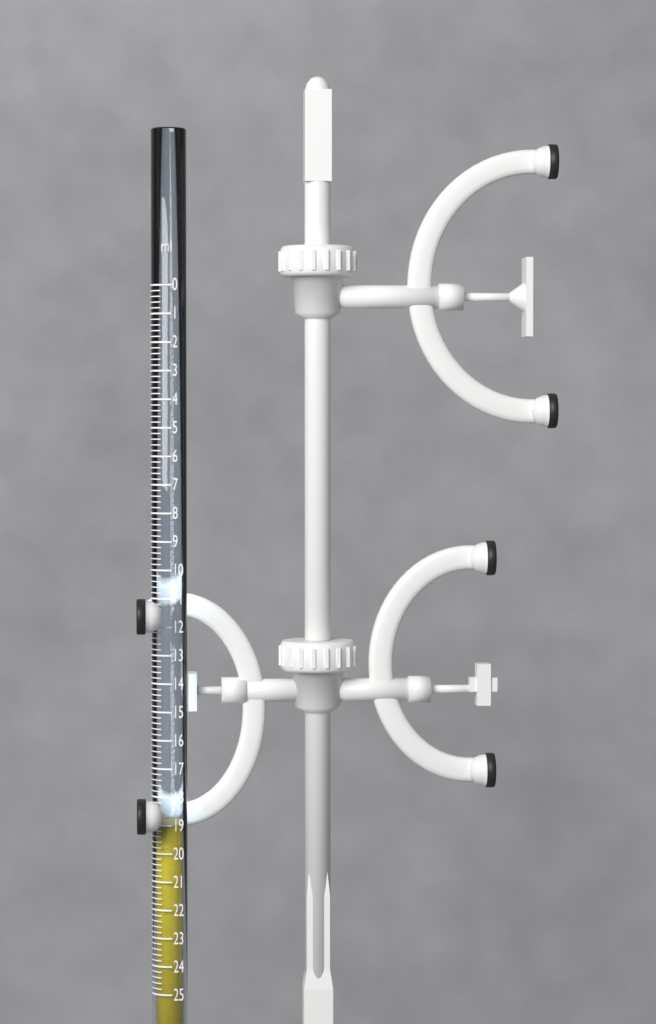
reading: 19.0 ml
